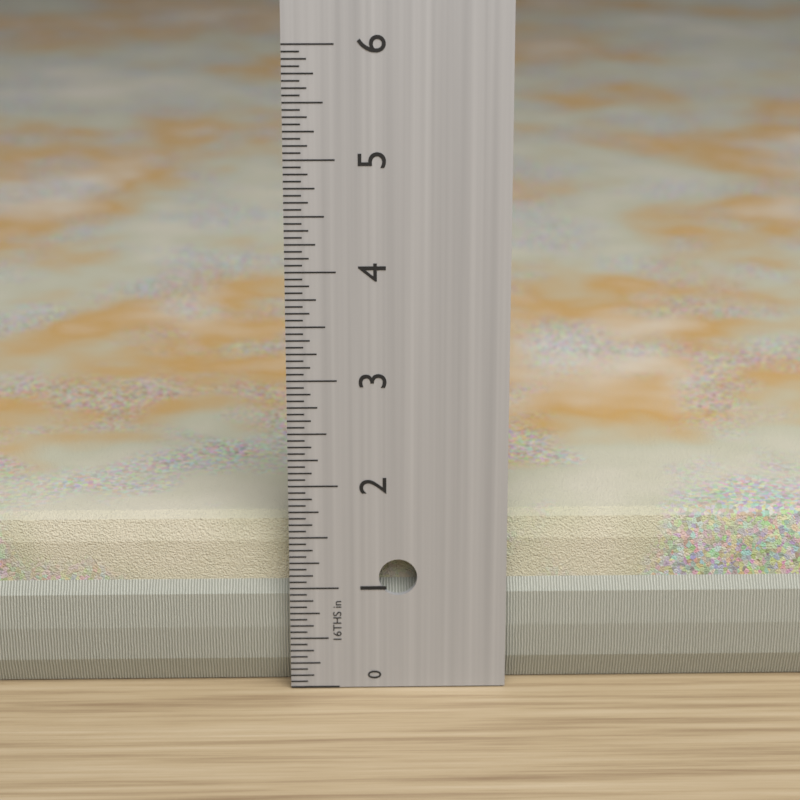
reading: 1.6250 in
